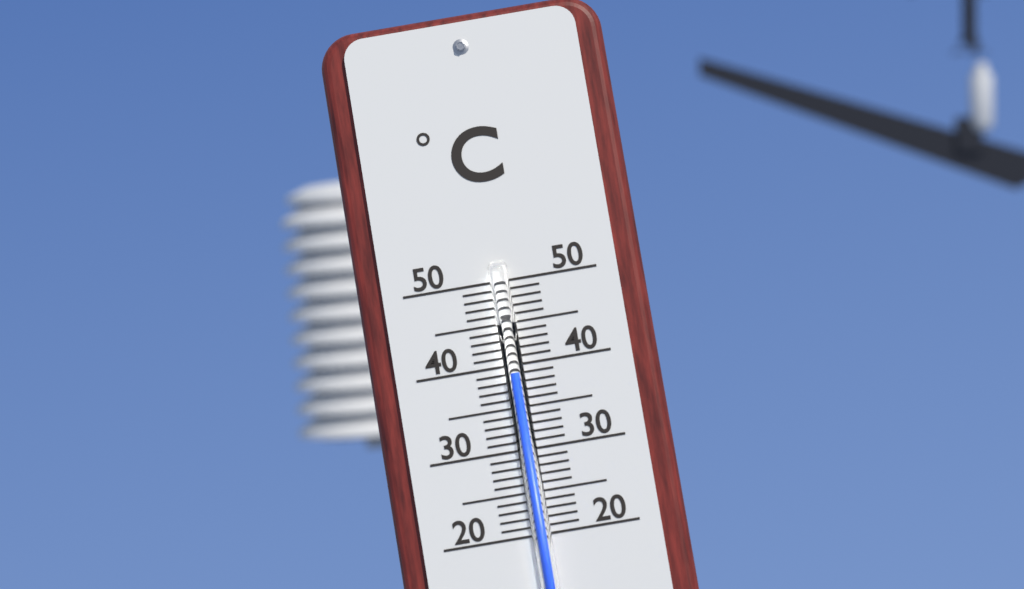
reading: 39 °C
